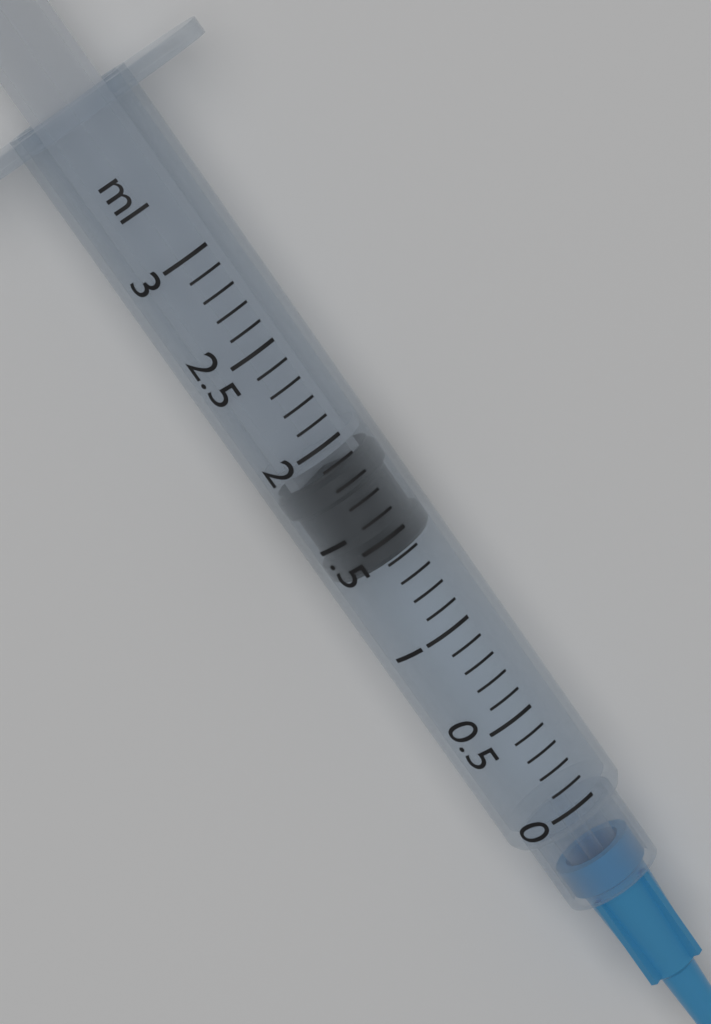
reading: 1.4 ml
